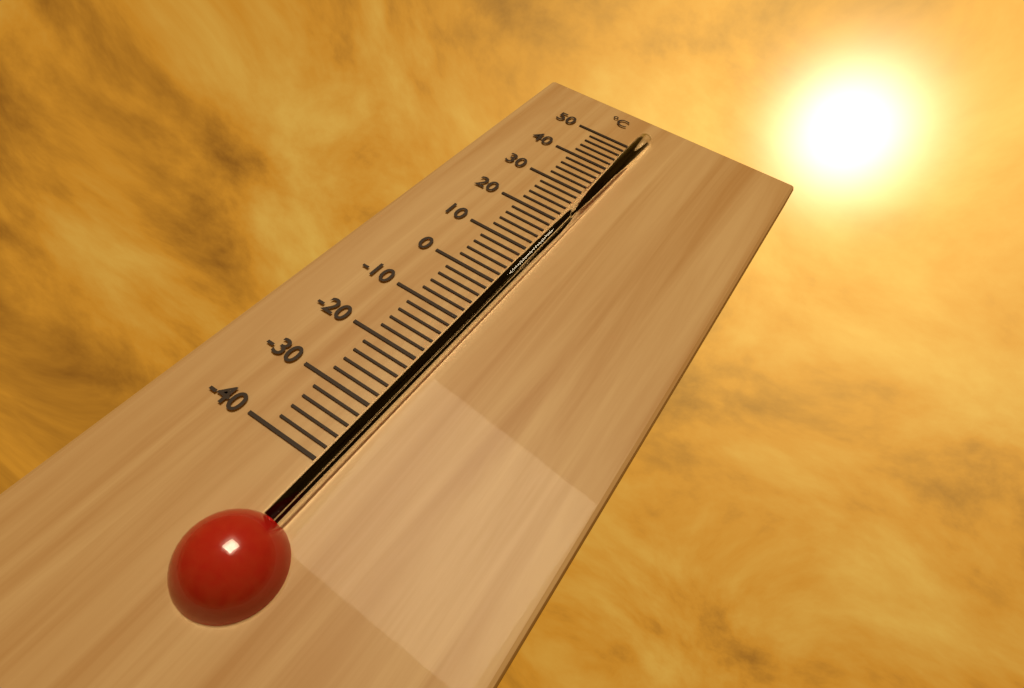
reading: 44 °C
